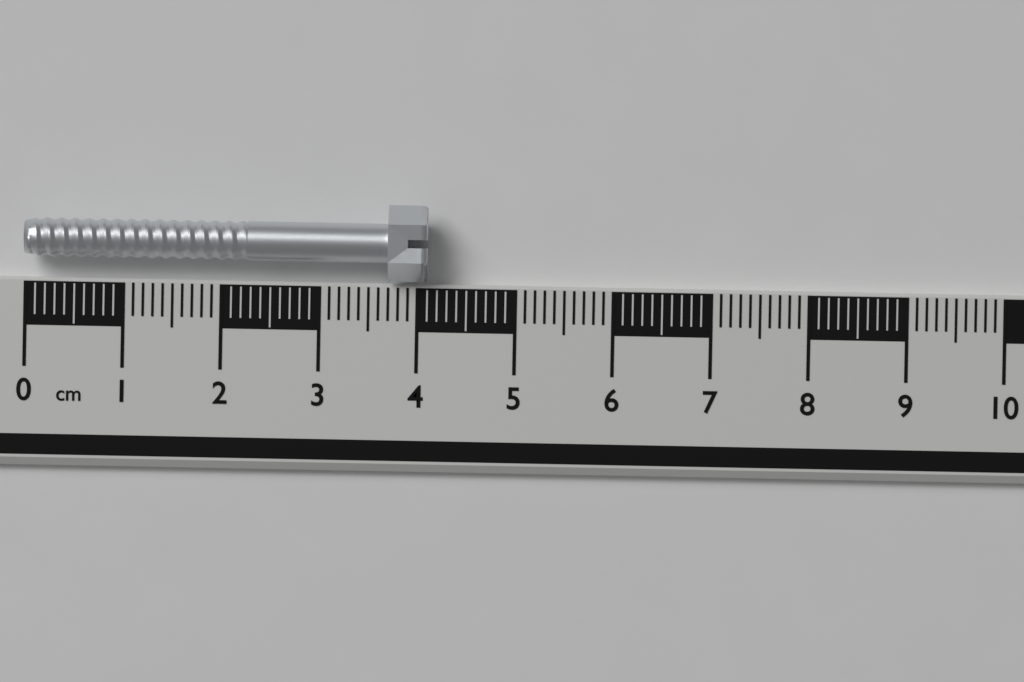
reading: 4.1 cm
